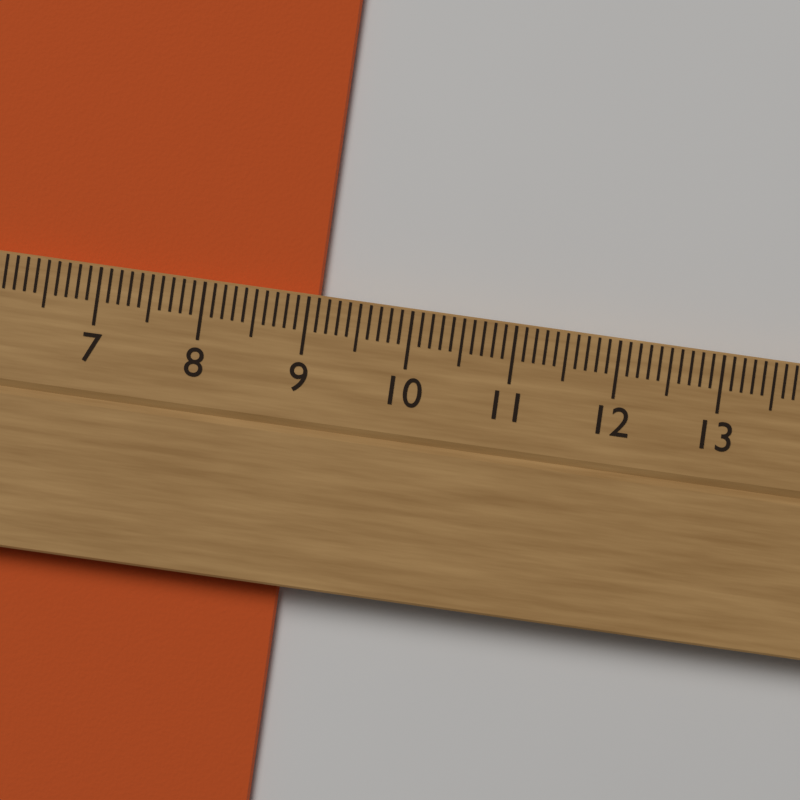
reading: 9.1 cm
